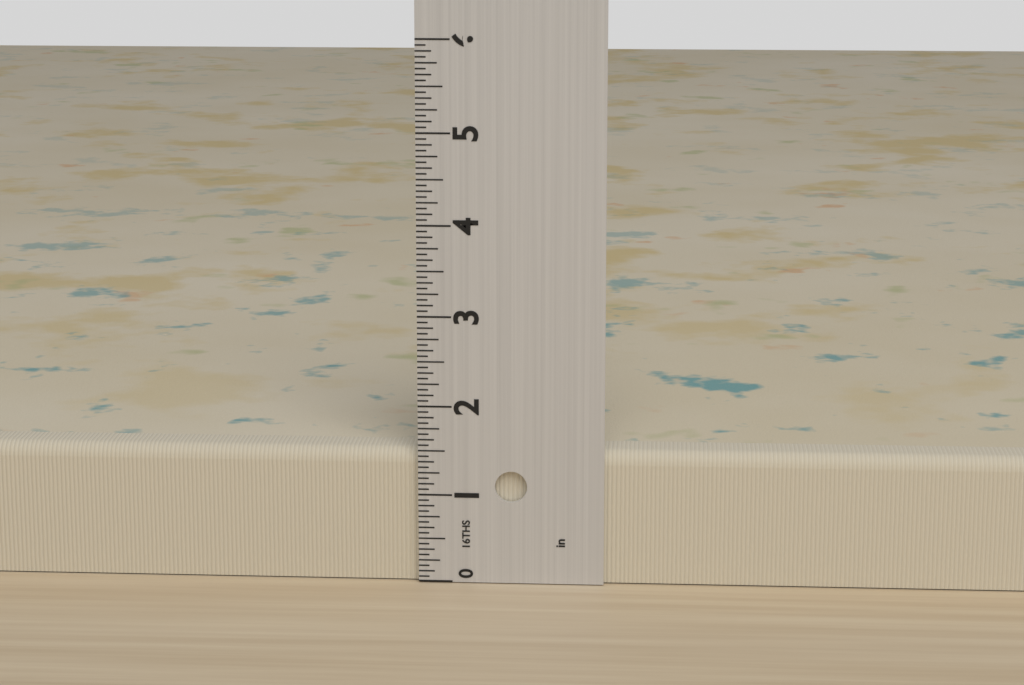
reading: 1.5000 in
